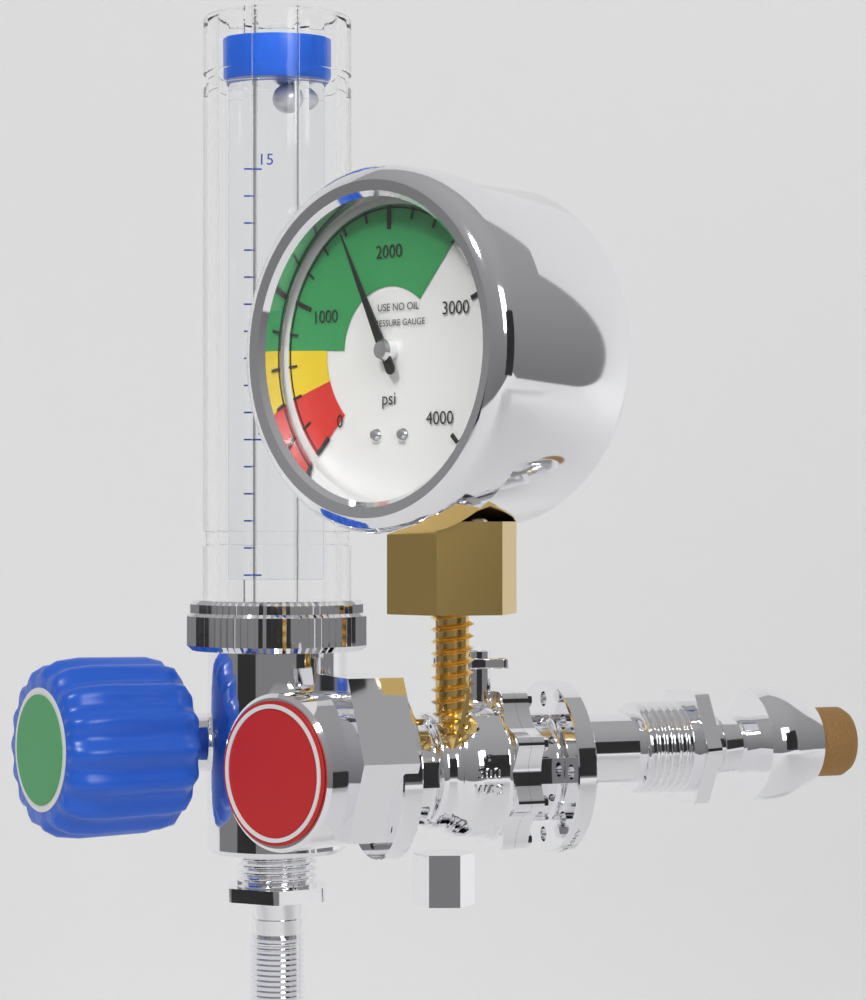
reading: 1600 psi
